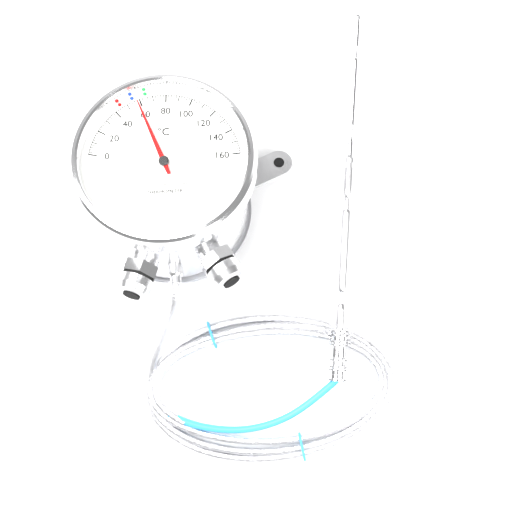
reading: 58 °C
